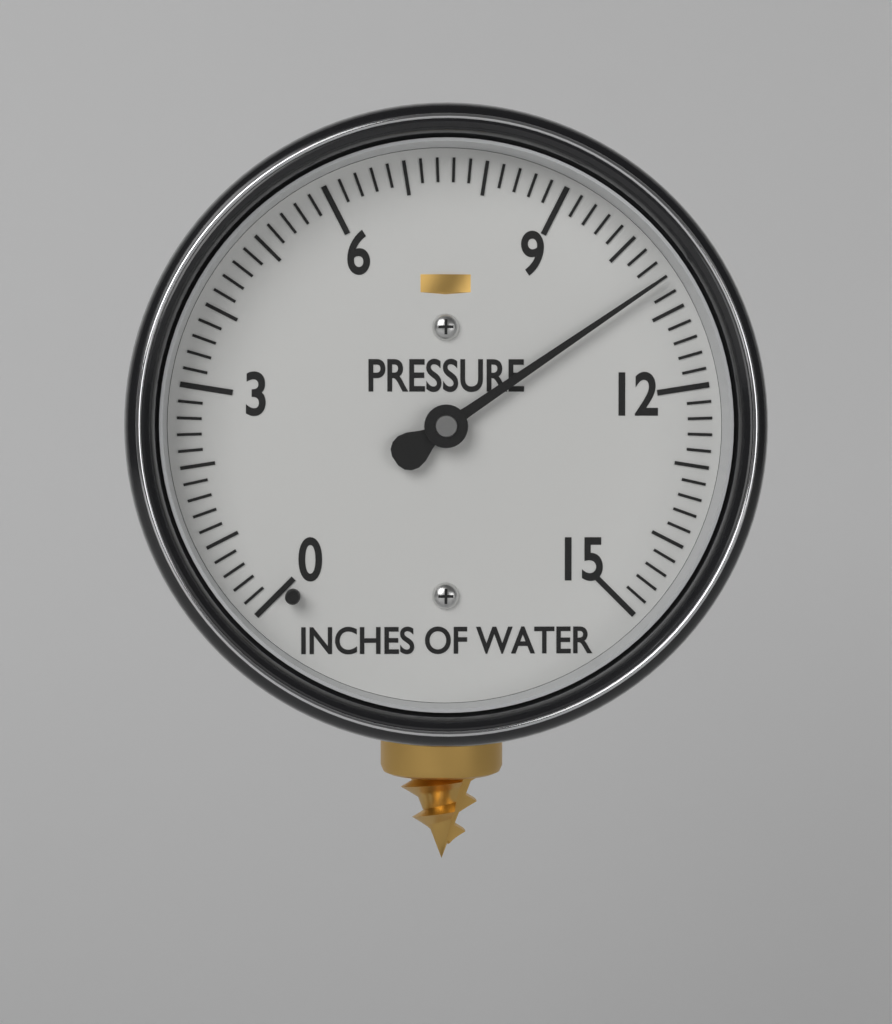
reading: 10.6 inches of water
